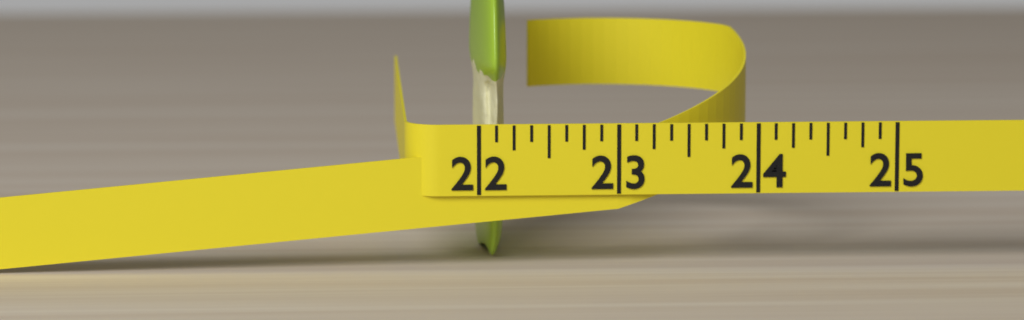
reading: 22.250 (no unit)
